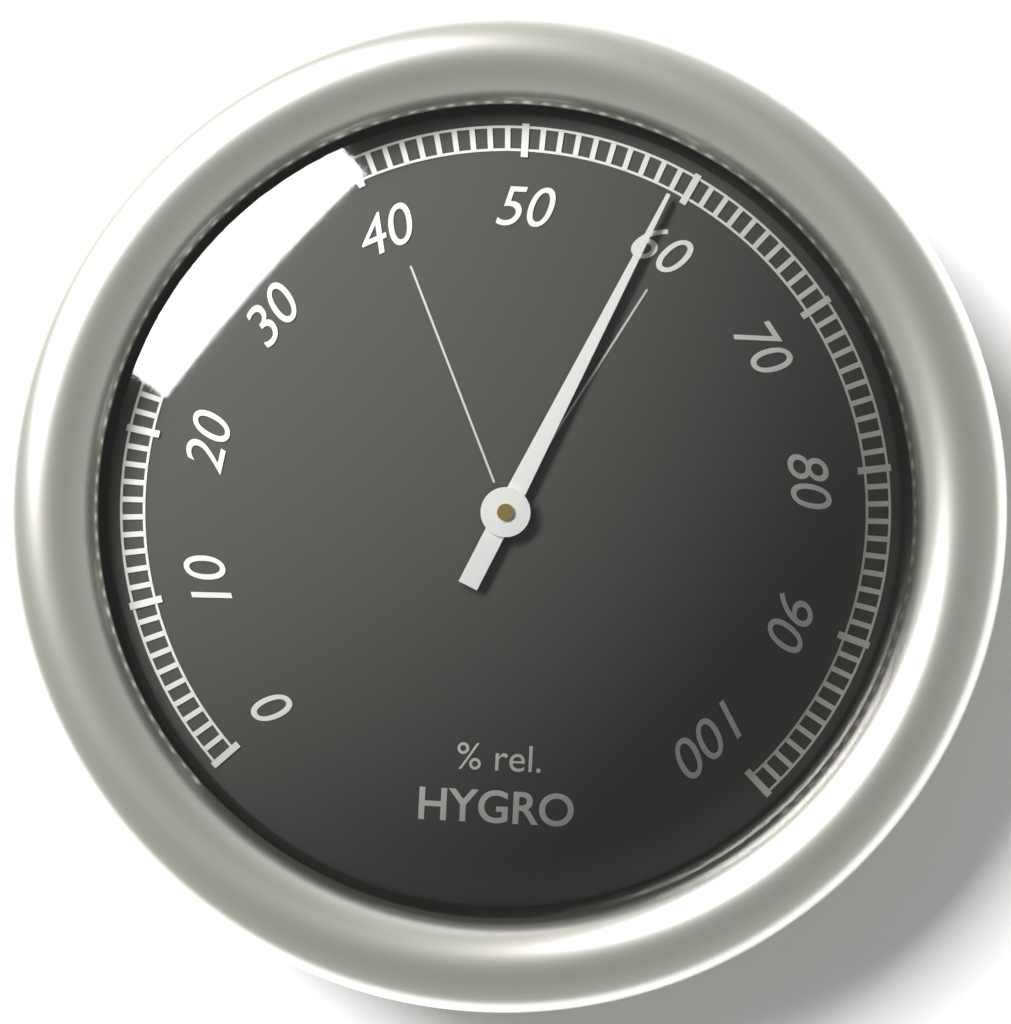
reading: 59 %
